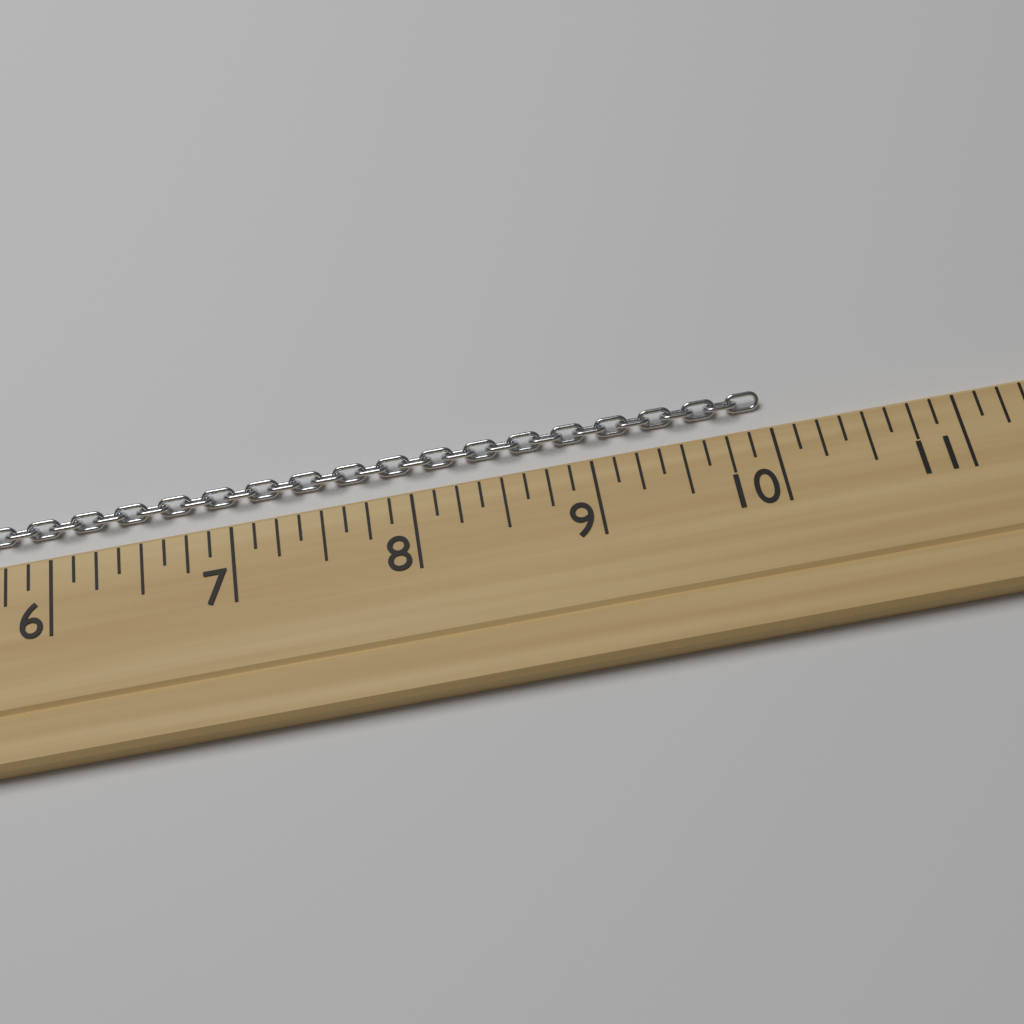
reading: 10.000 (no unit)
